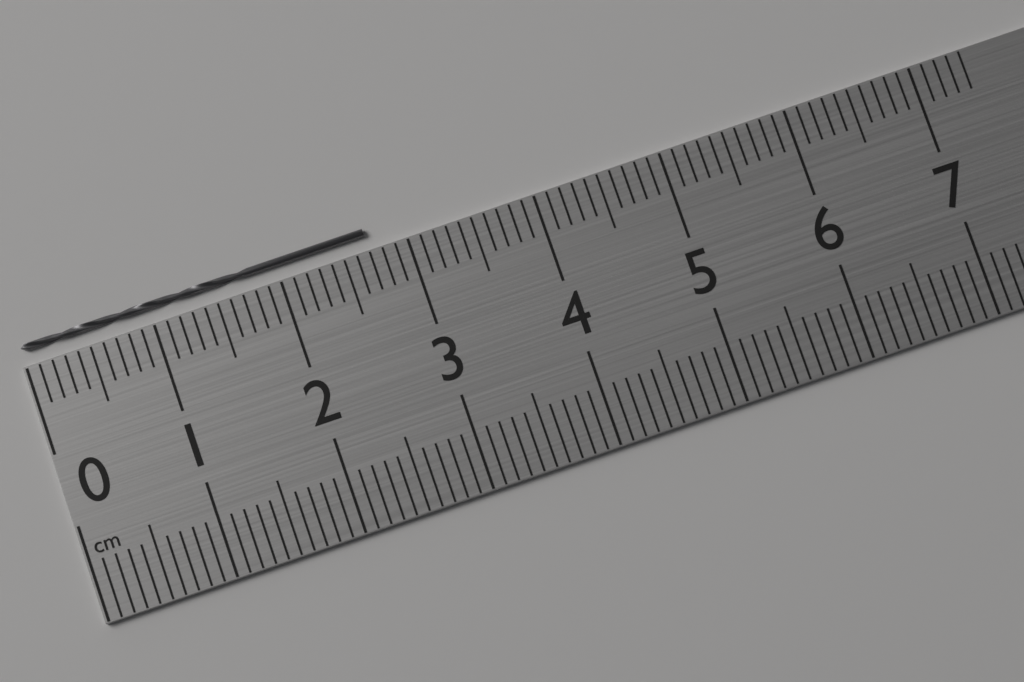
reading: 2.7 cm
